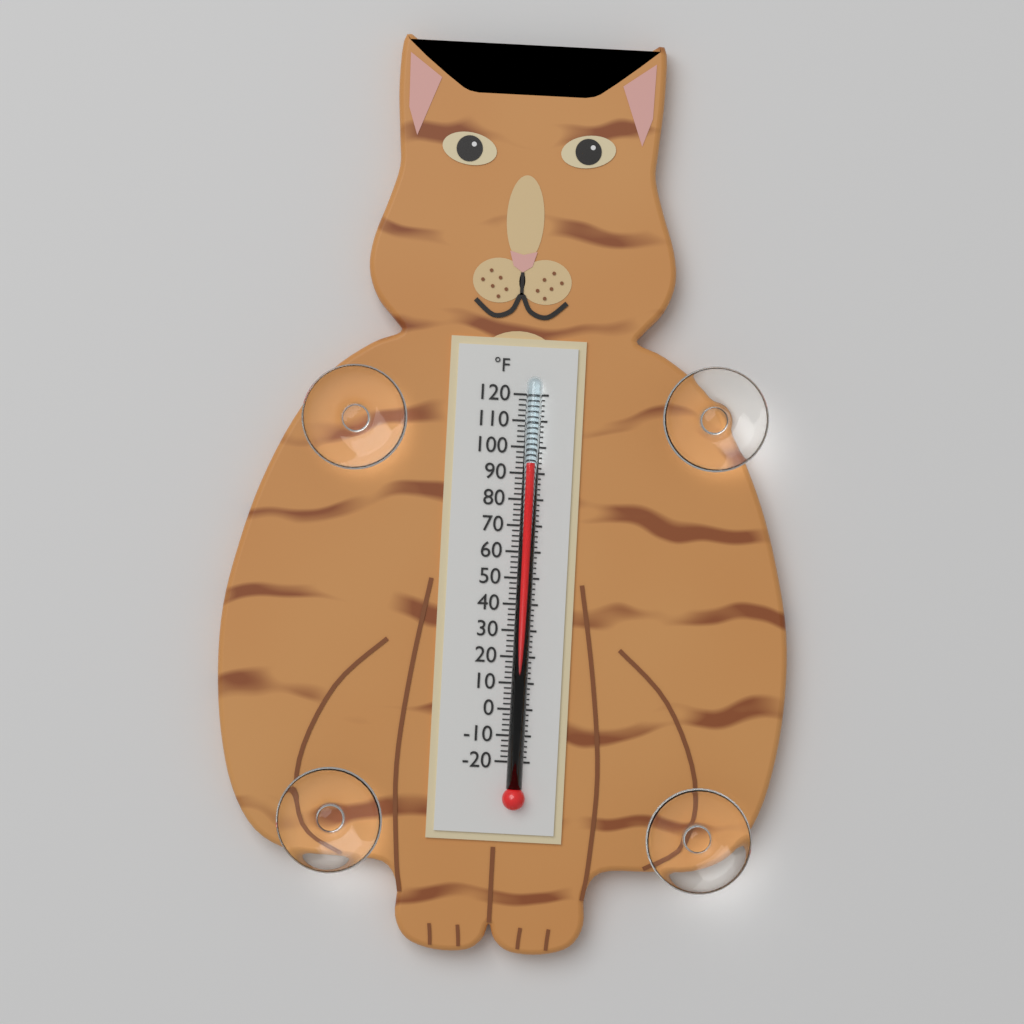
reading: 94 °F
